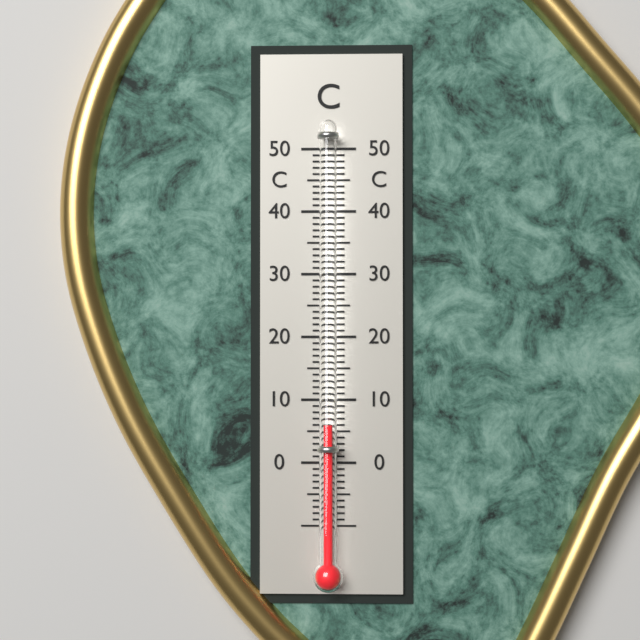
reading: 6 °C
